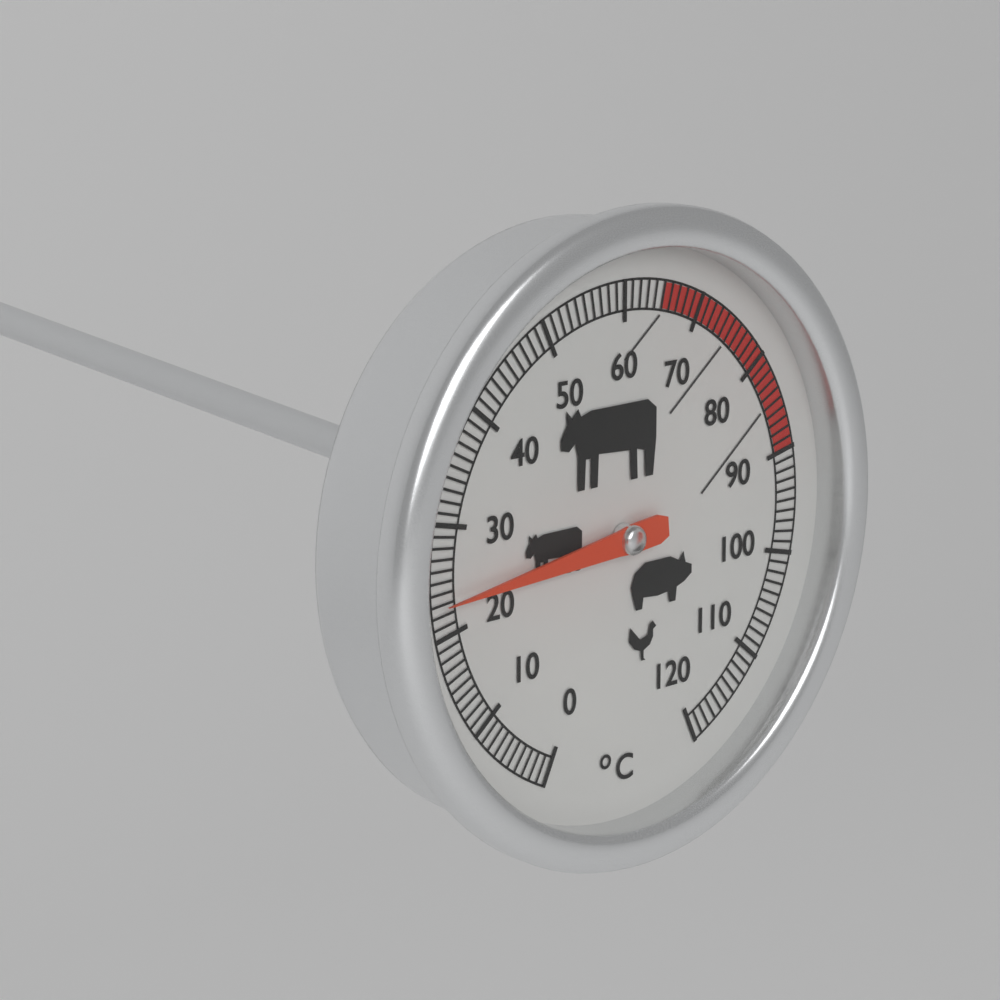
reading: 23 °C
